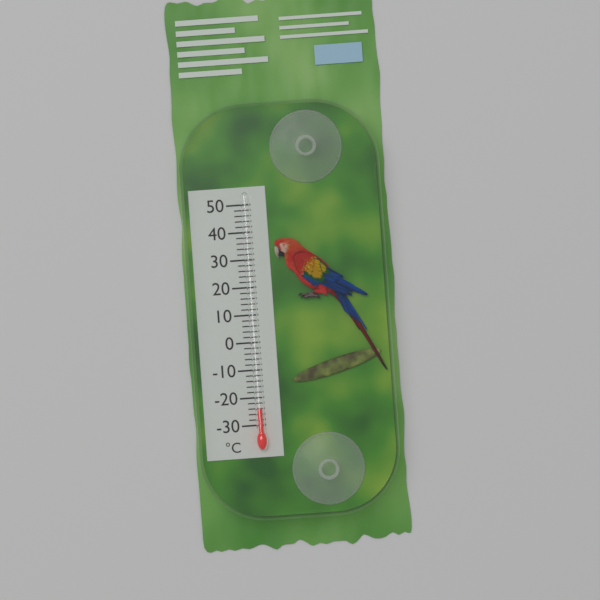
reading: -24 °C
